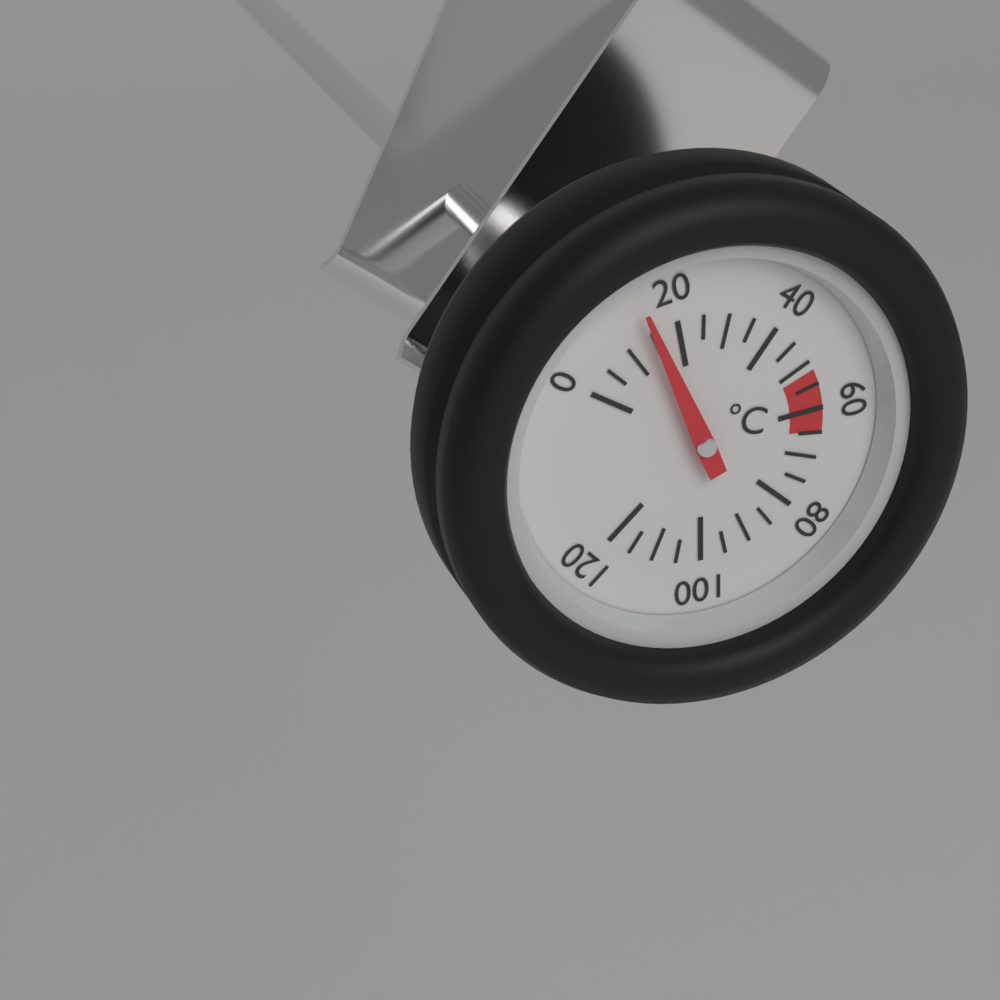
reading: 15 °C
